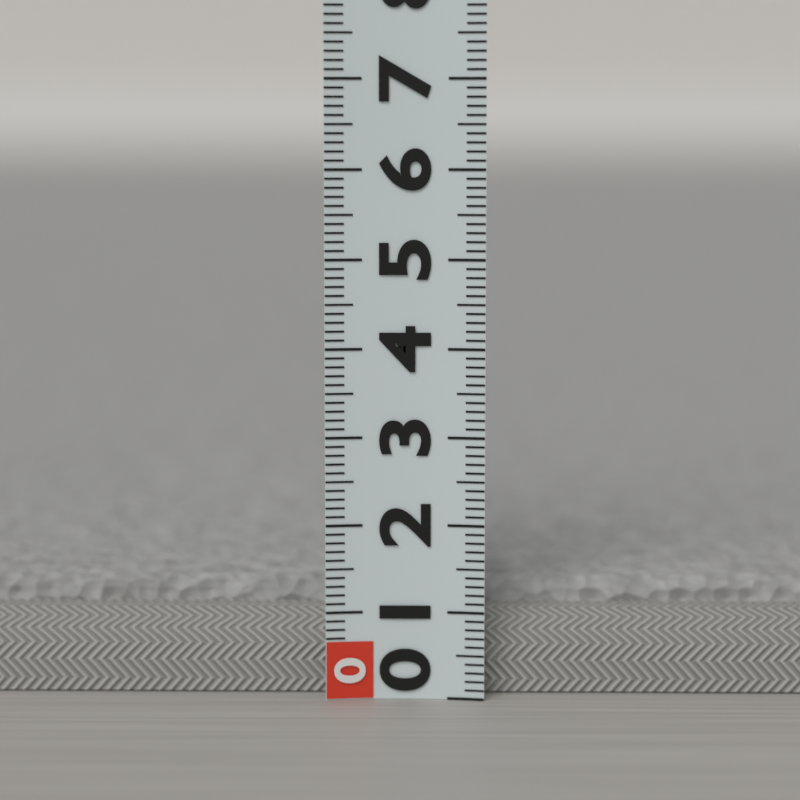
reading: 1.2 (no unit)
